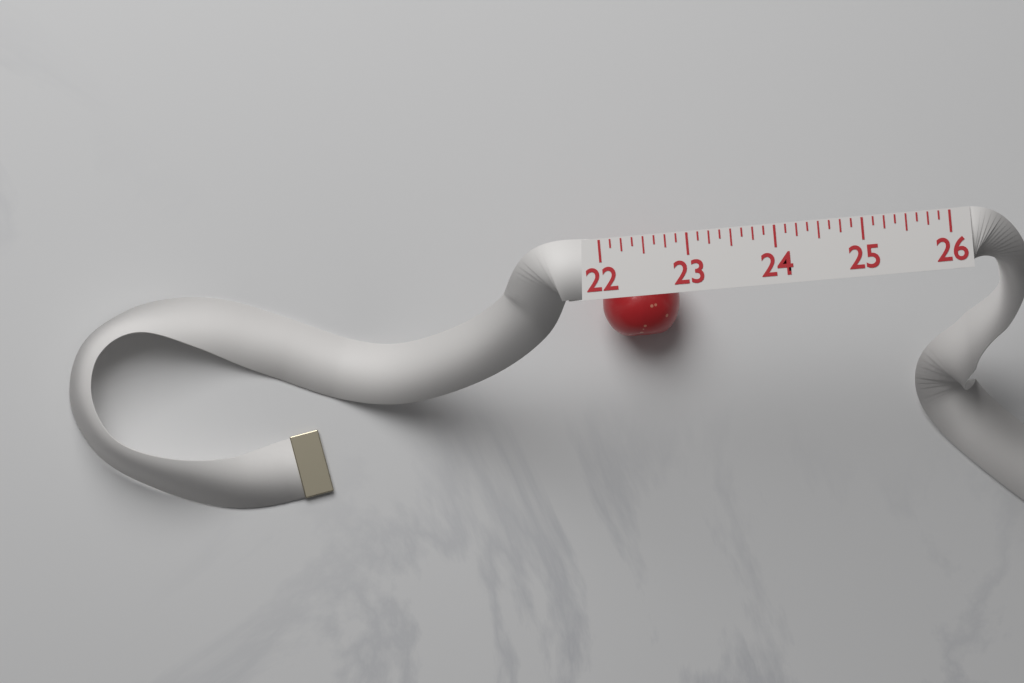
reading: 22.875 (no unit)
